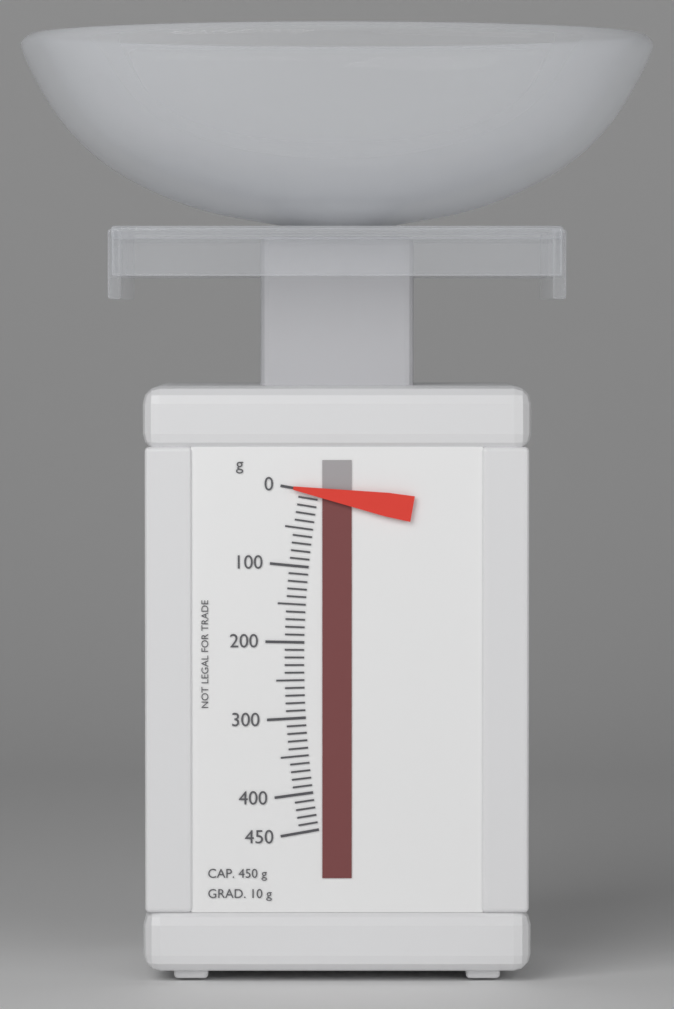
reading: 0 g
